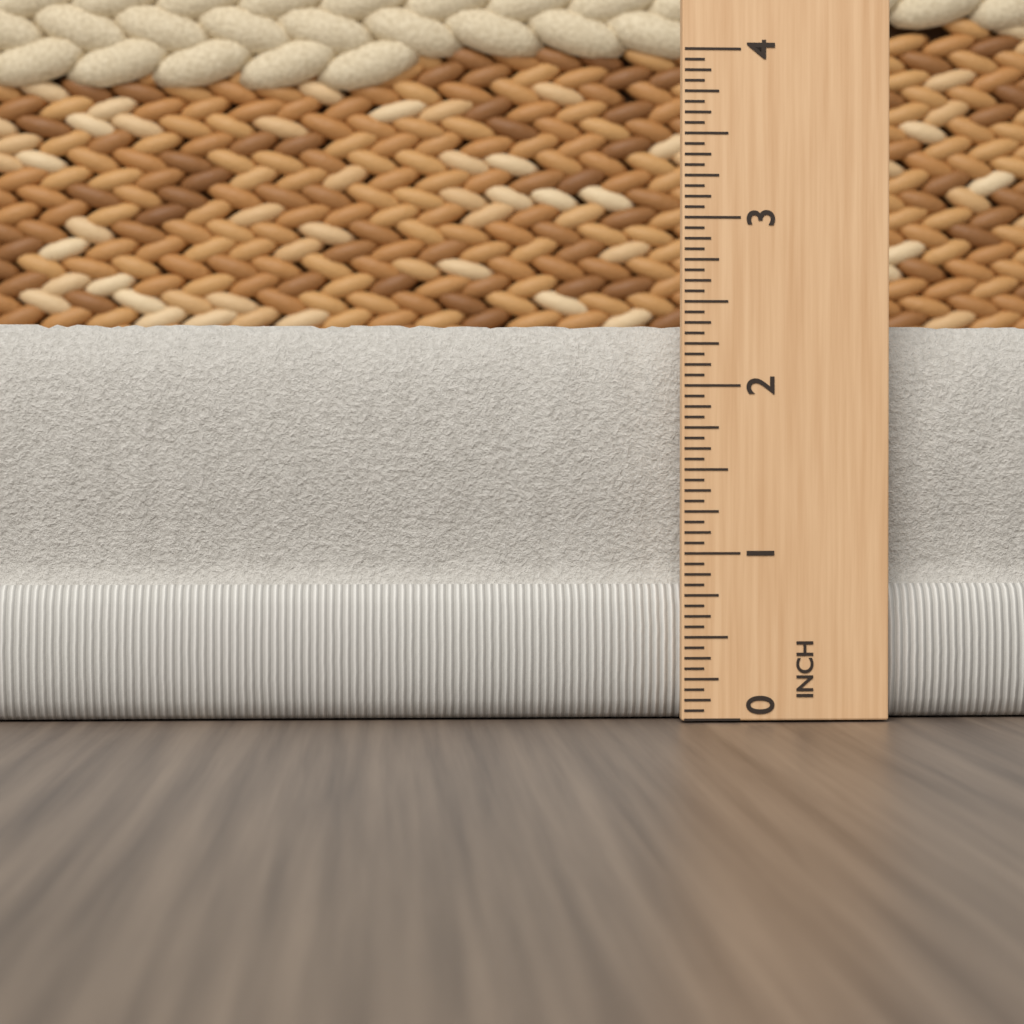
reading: 2.3750 in
